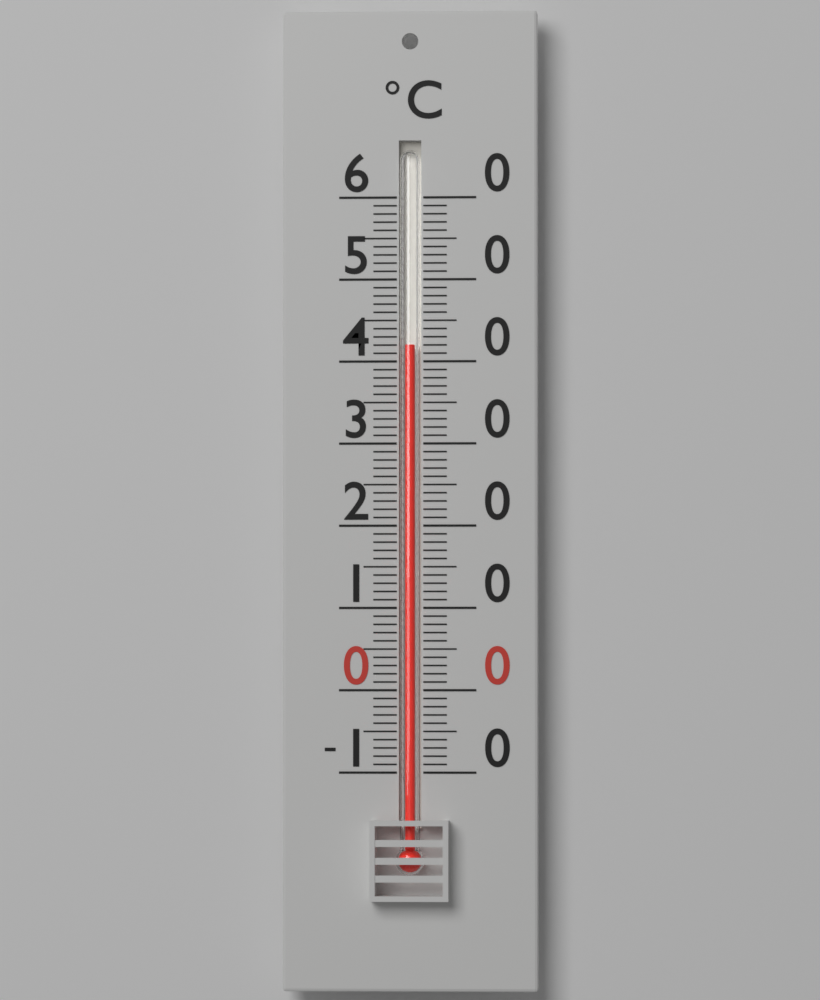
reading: 42 °C
